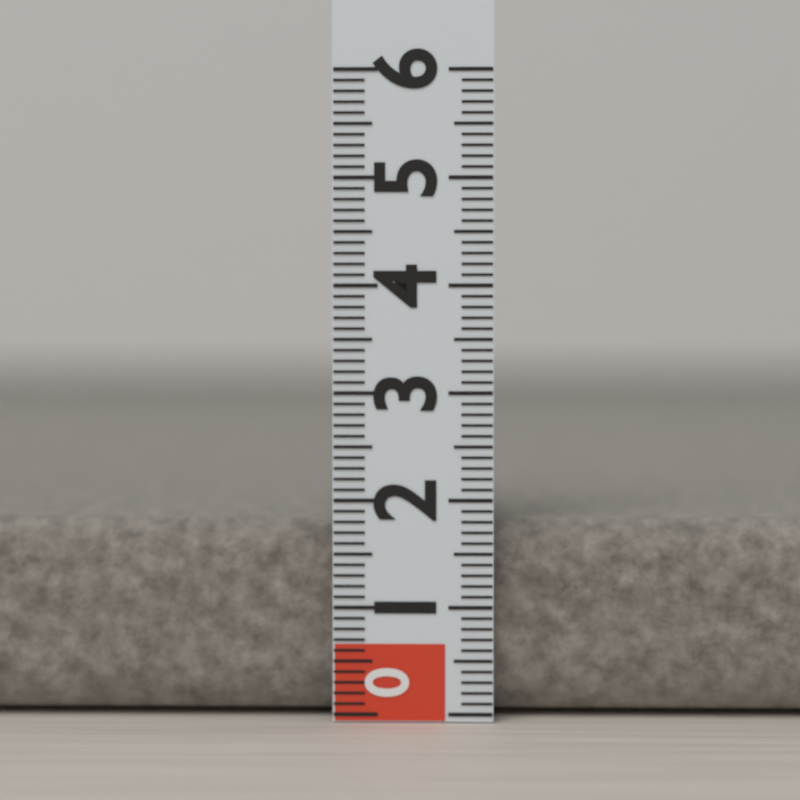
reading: 1.8 (no unit)
